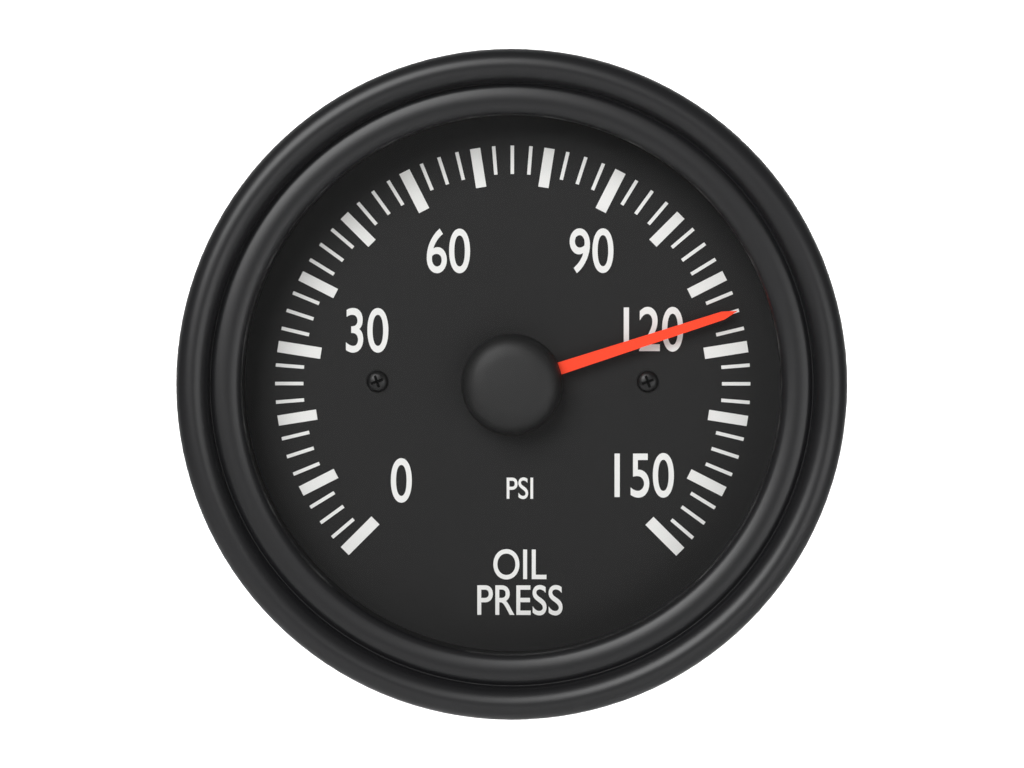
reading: 115.0 psi
